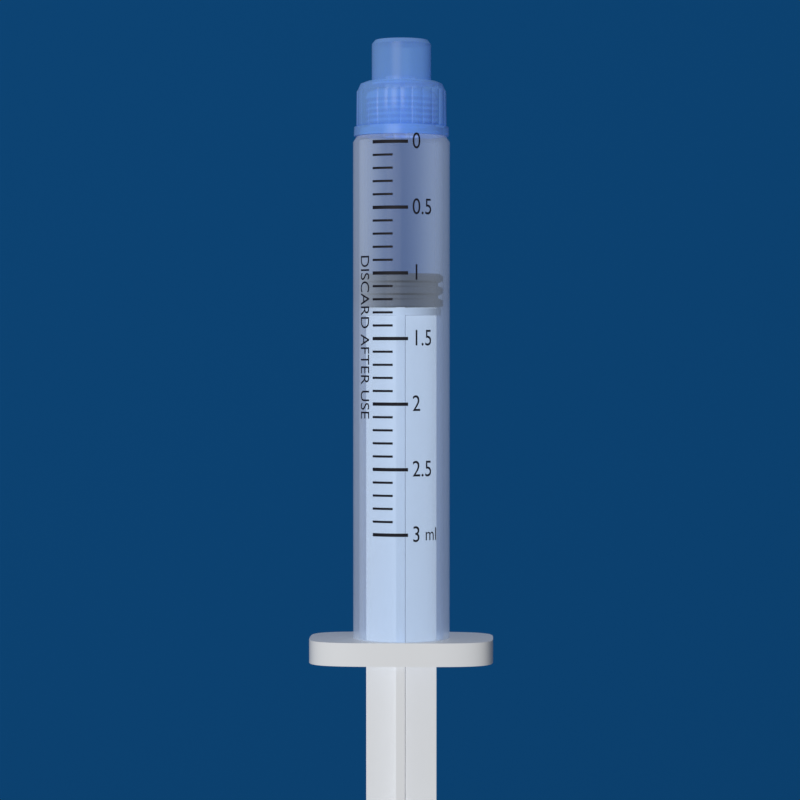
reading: 1.0 ml
